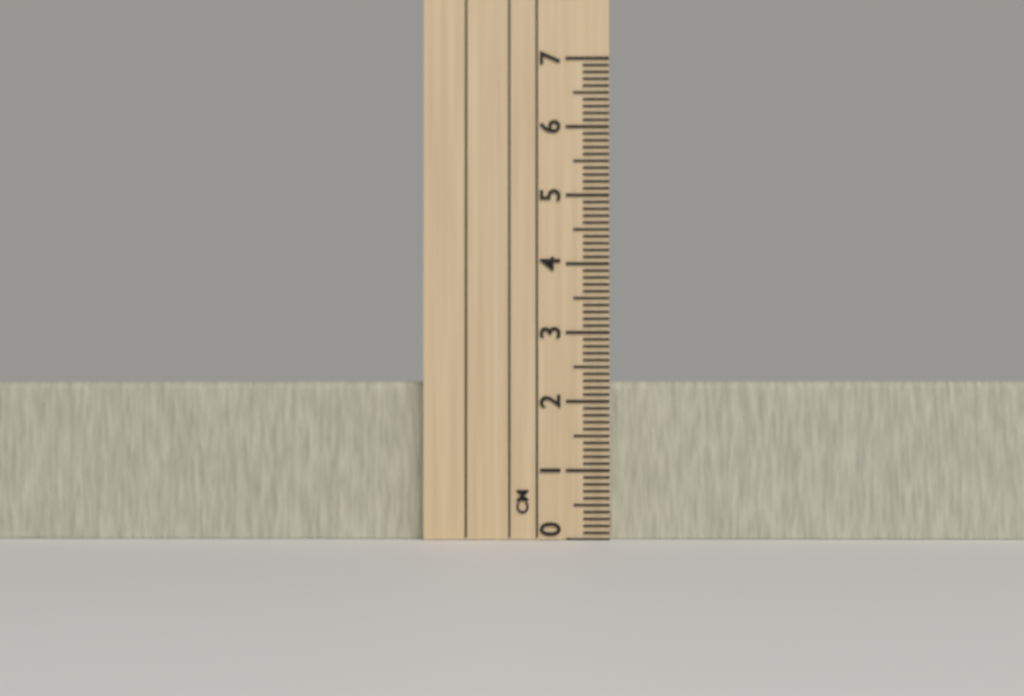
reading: 2.3 cm
